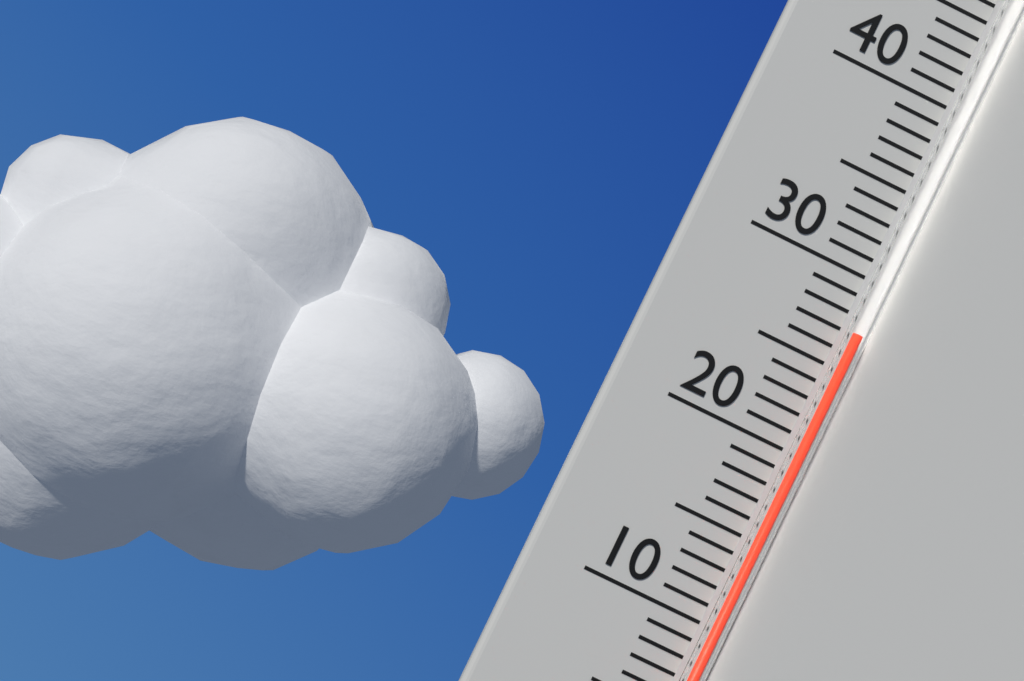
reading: 27 °C
